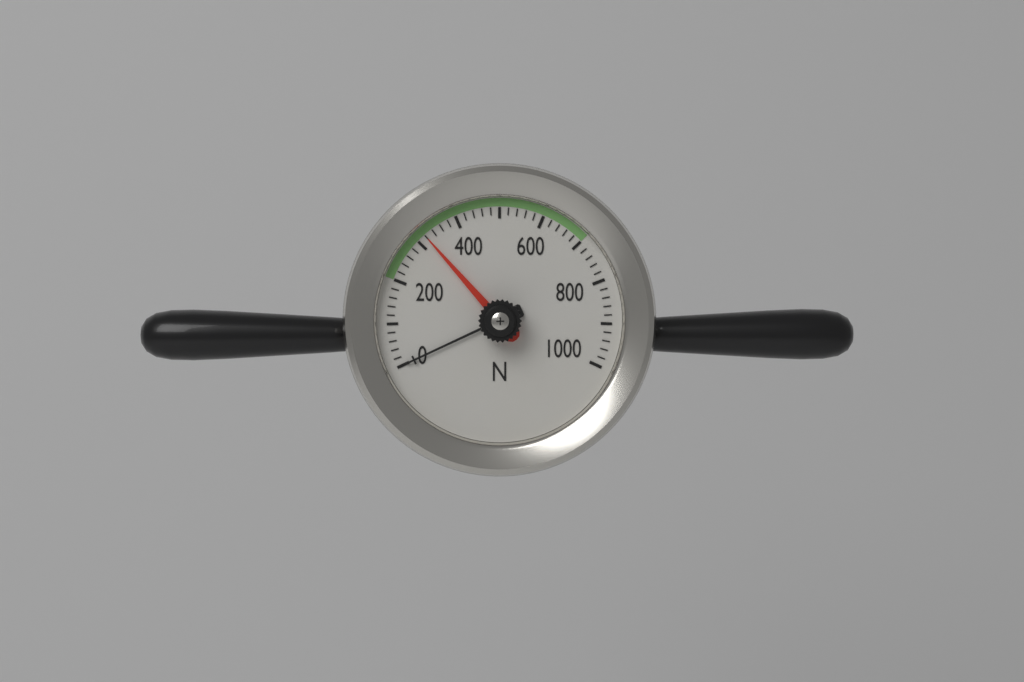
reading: 320 N
